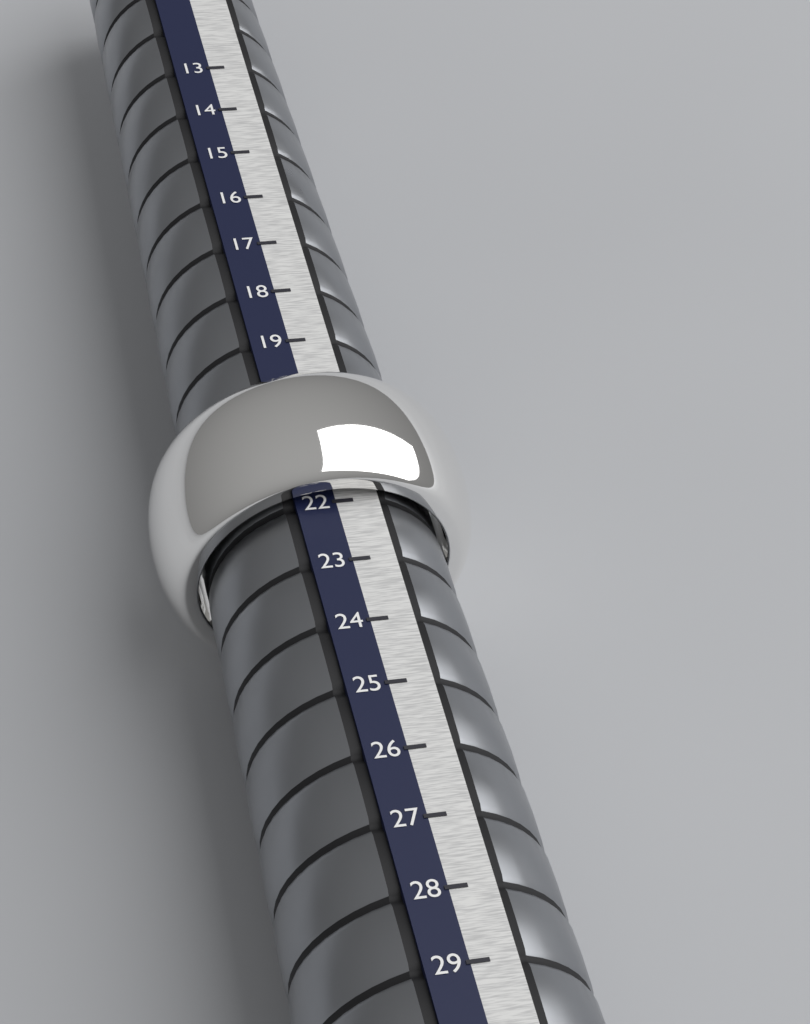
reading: 22 (no unit)
